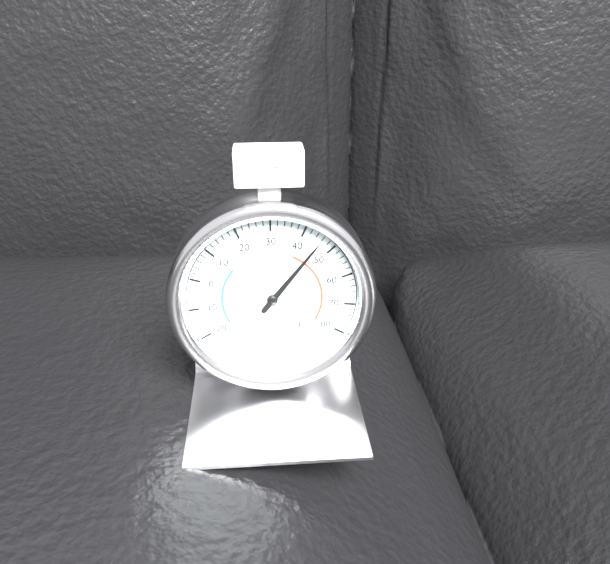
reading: 46 °F
